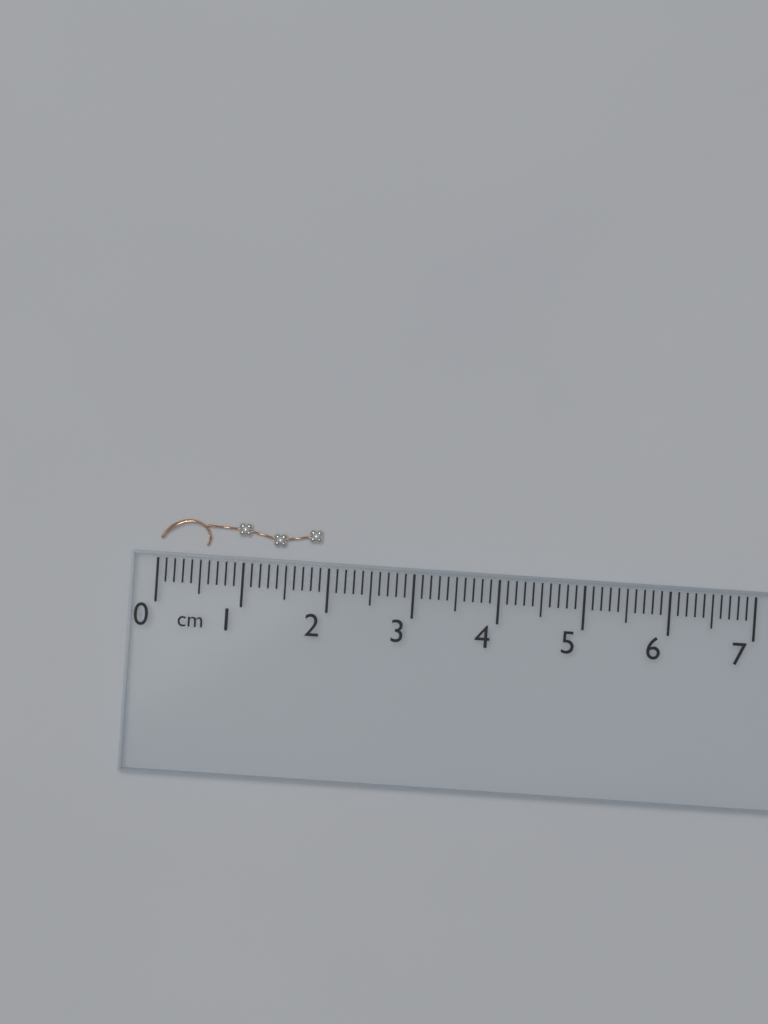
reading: 1.9 cm
